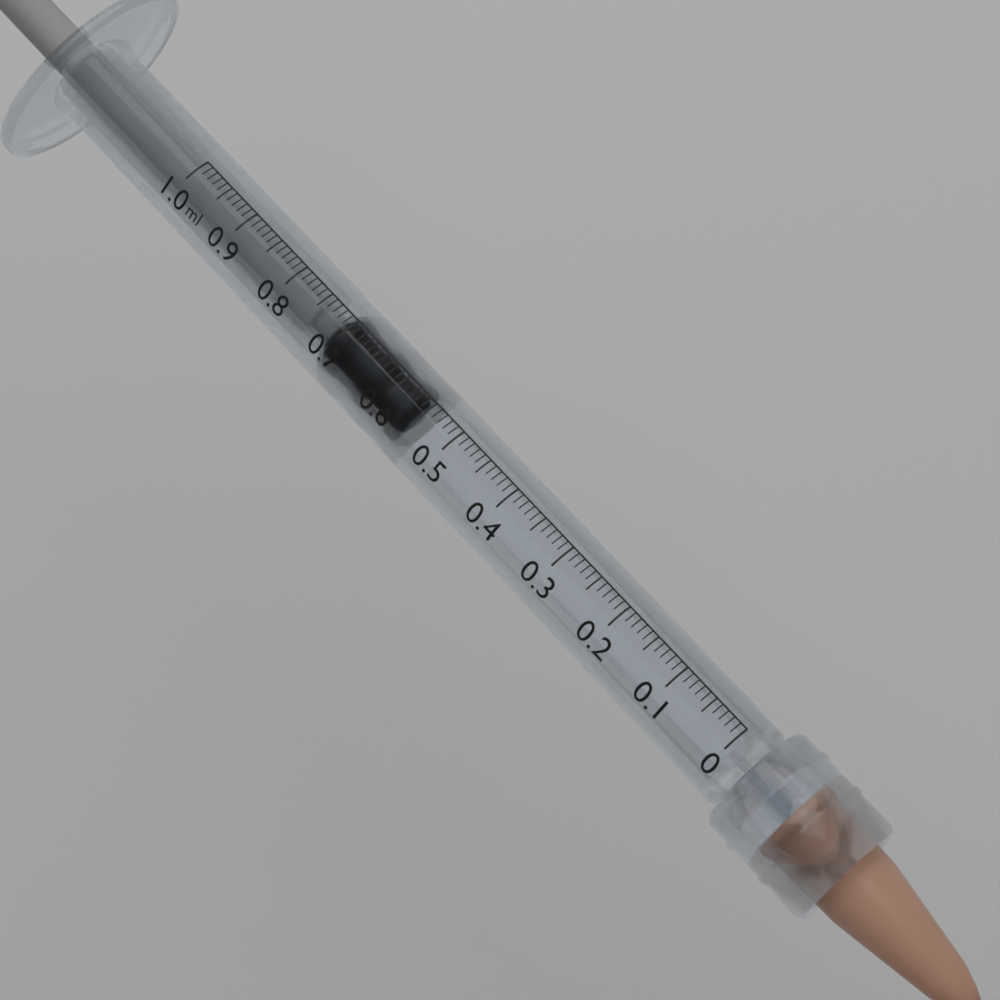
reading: 0.56 ml
